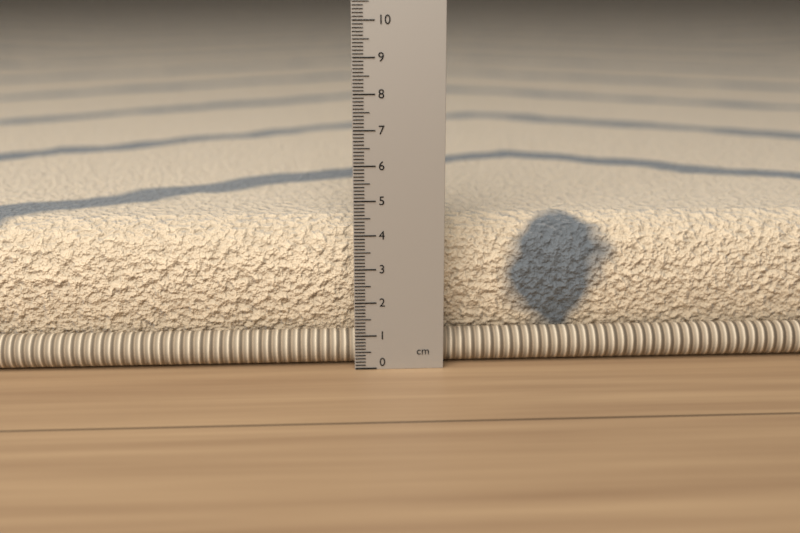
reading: 4.2 cm
